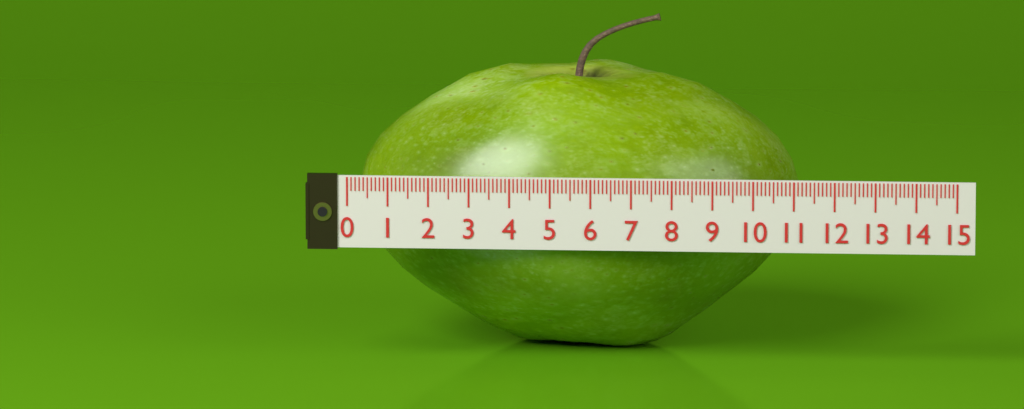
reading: 11.0 (no unit)
